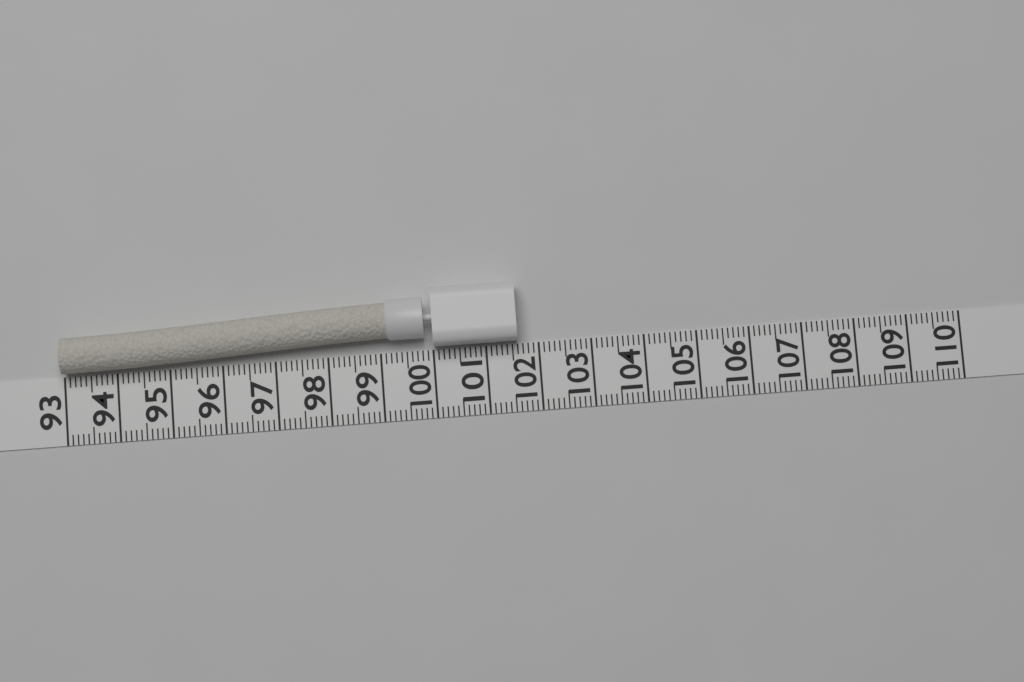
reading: 101.6 (no unit)
